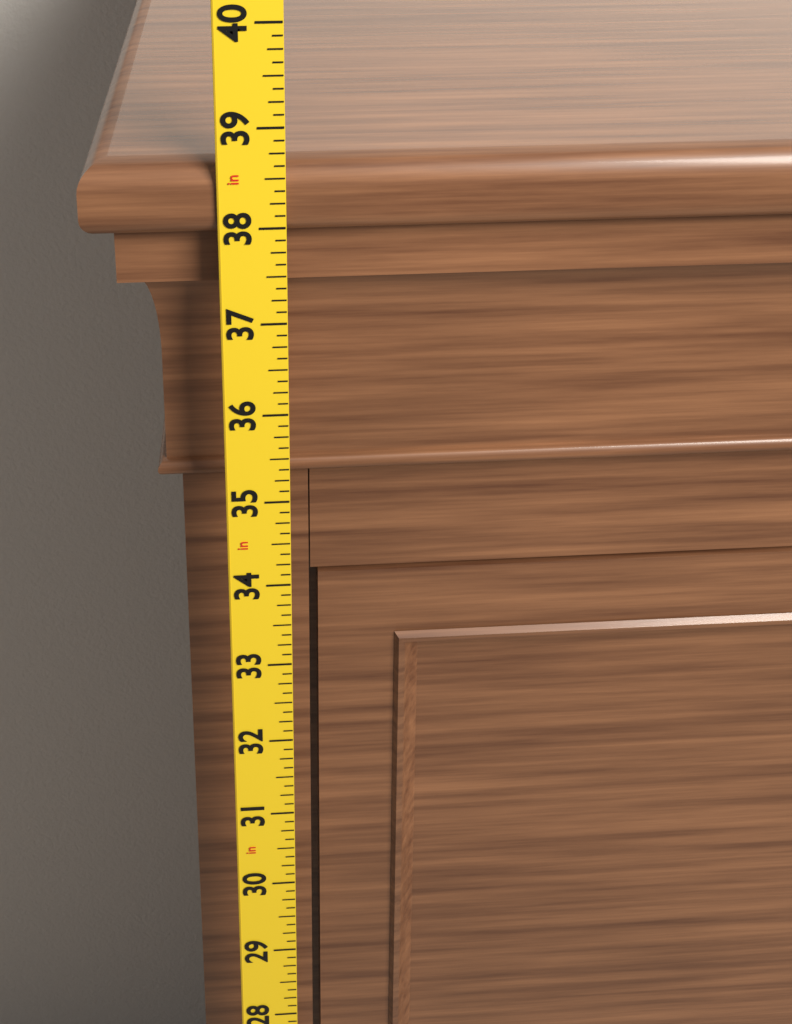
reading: 38.625 in
